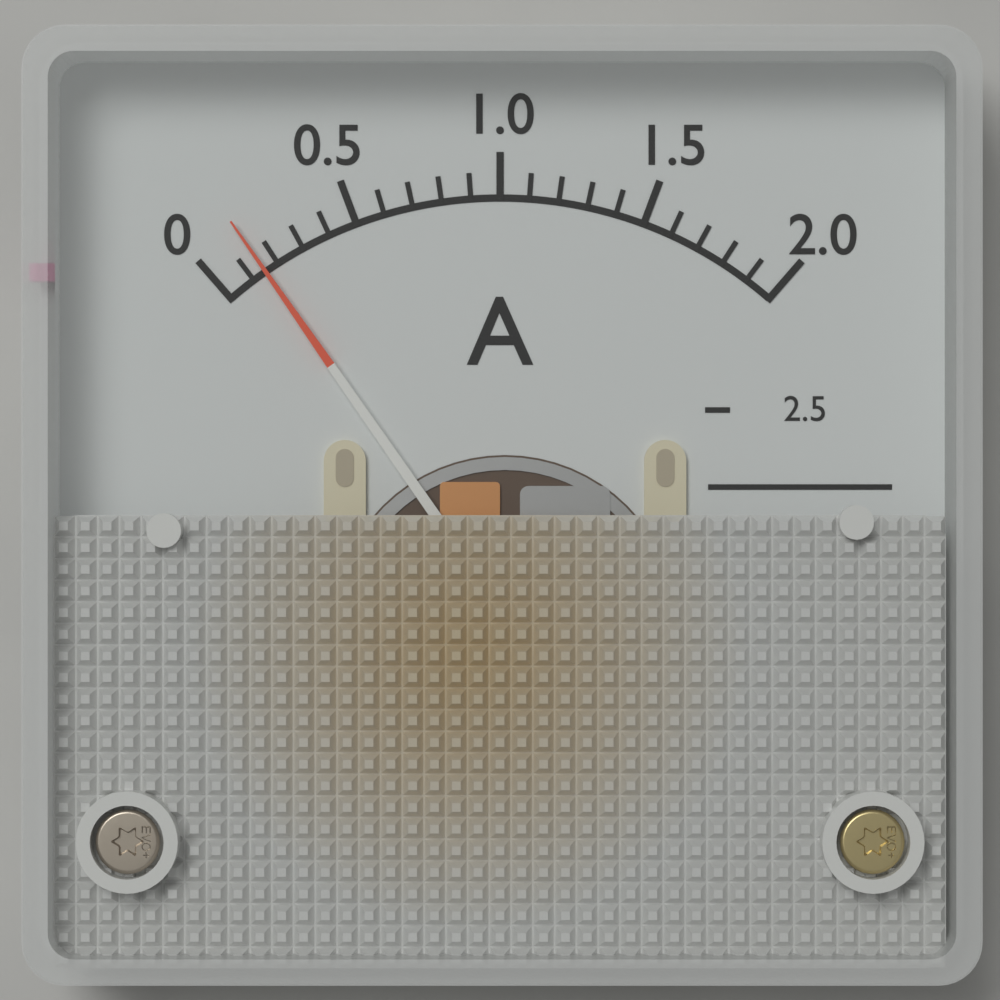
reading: 0.15 A
